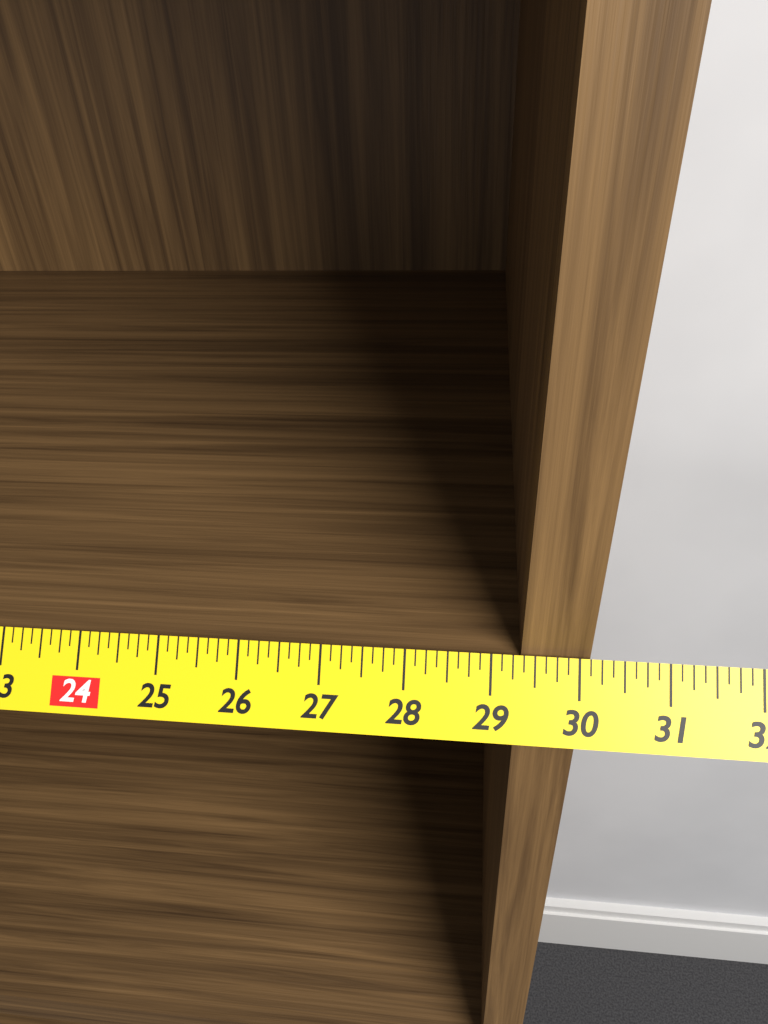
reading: 30.125 in
